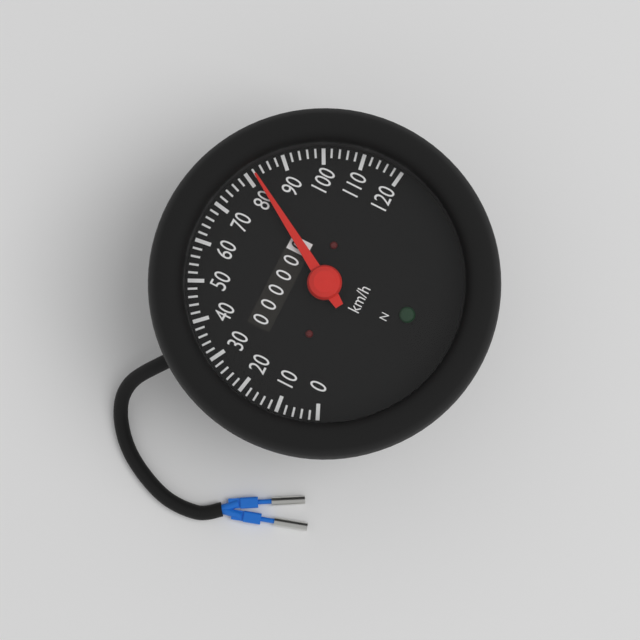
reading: 82 km/h
